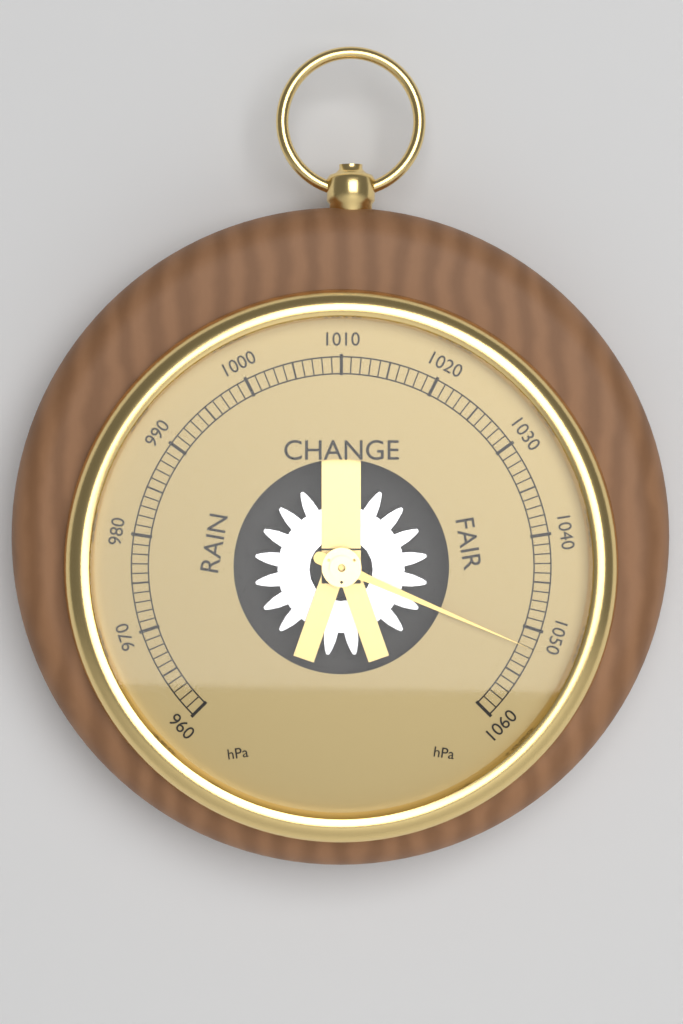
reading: 1052 hPa
